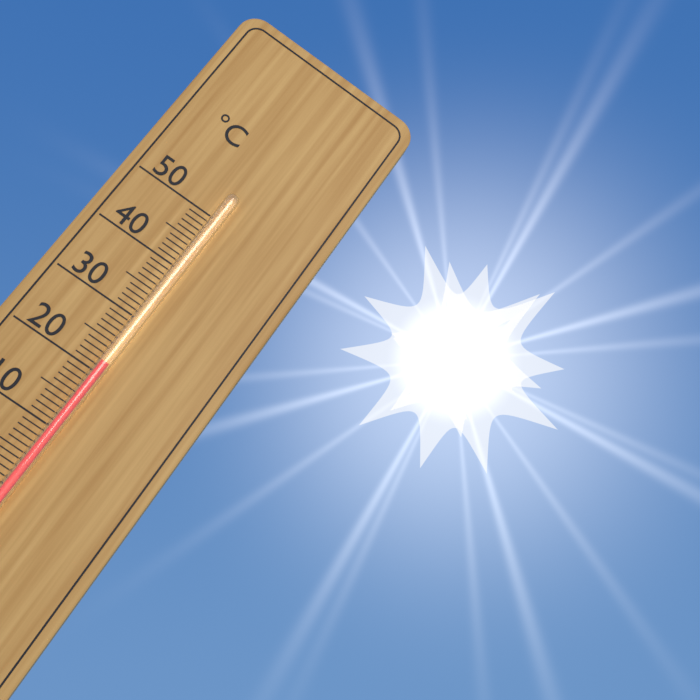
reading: 22 °C
